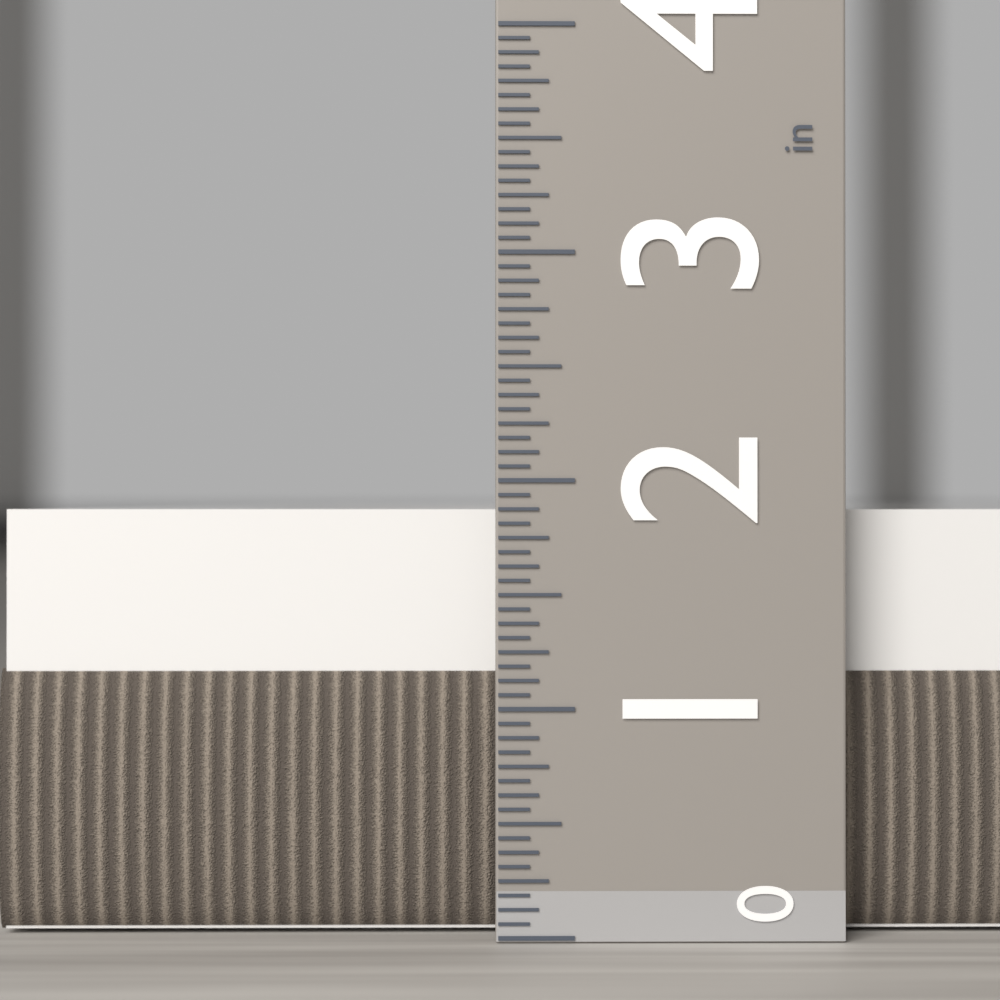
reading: 1.8750 in
